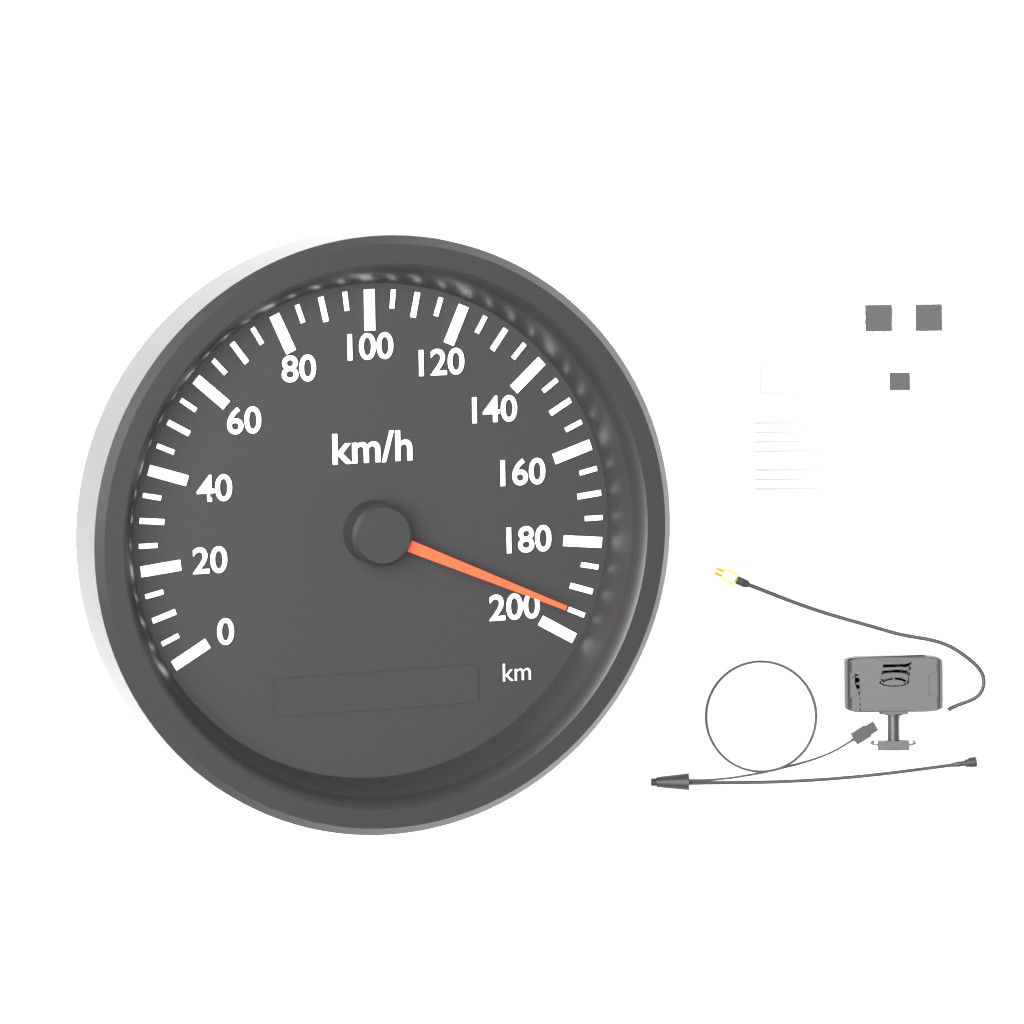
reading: 195 km/h
